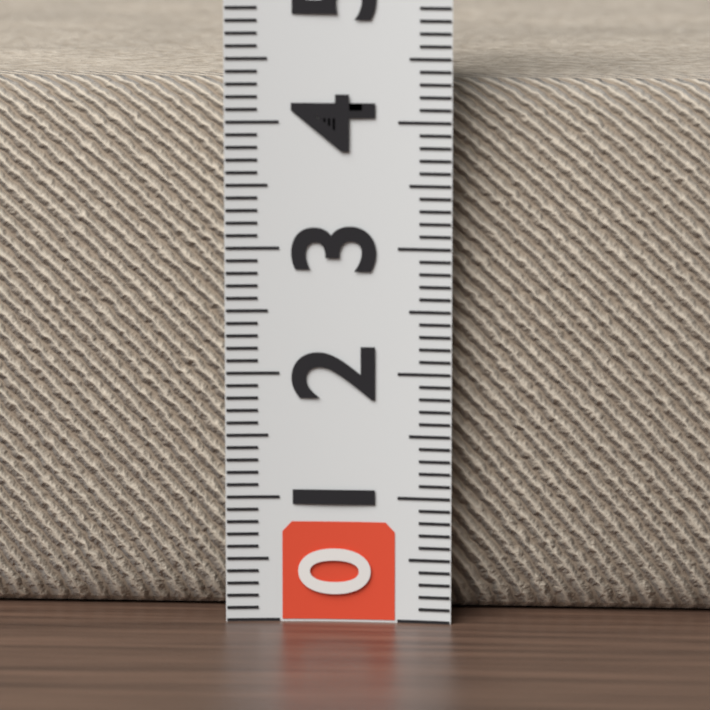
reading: 4.3 (no unit)
